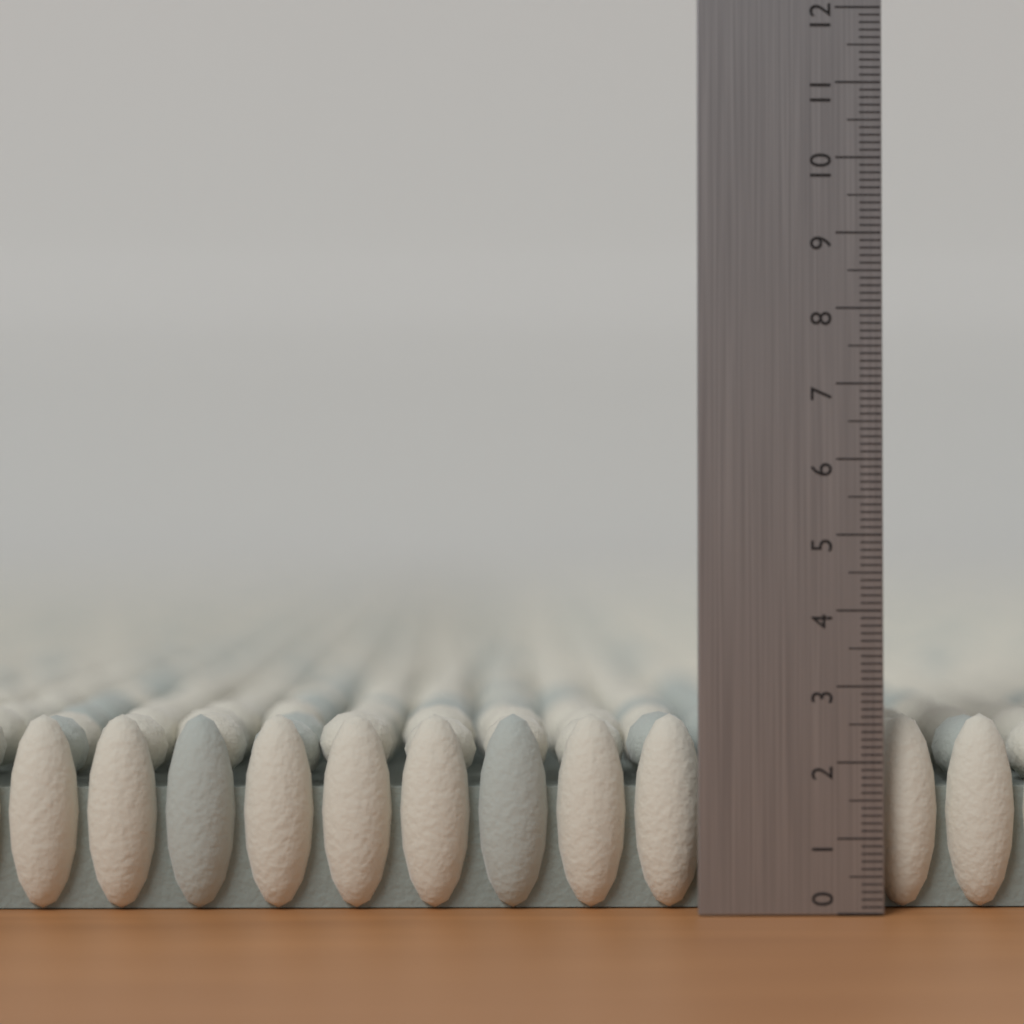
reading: 2.6 (no unit)
